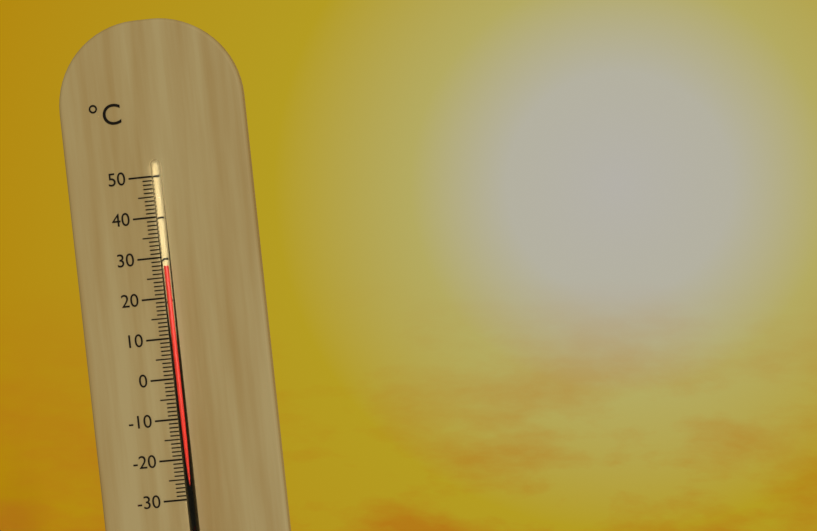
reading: 28 °C
